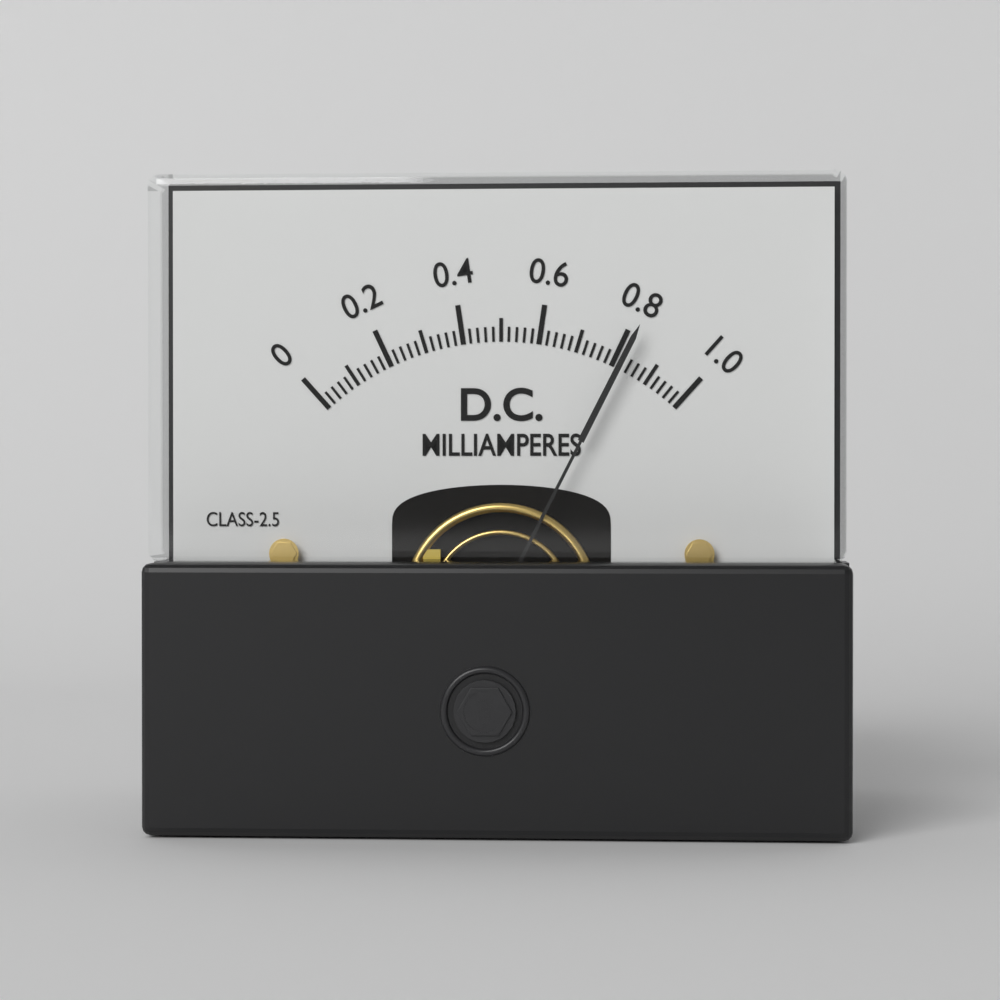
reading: 0.82 mA
